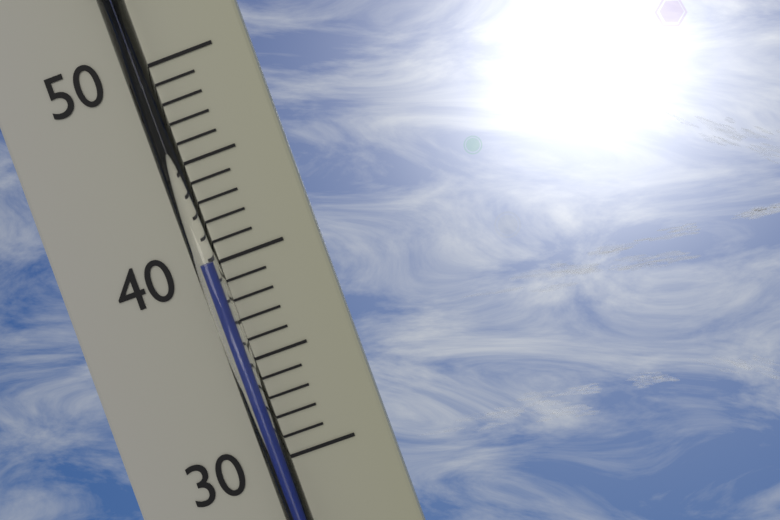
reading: 40 (no unit)
